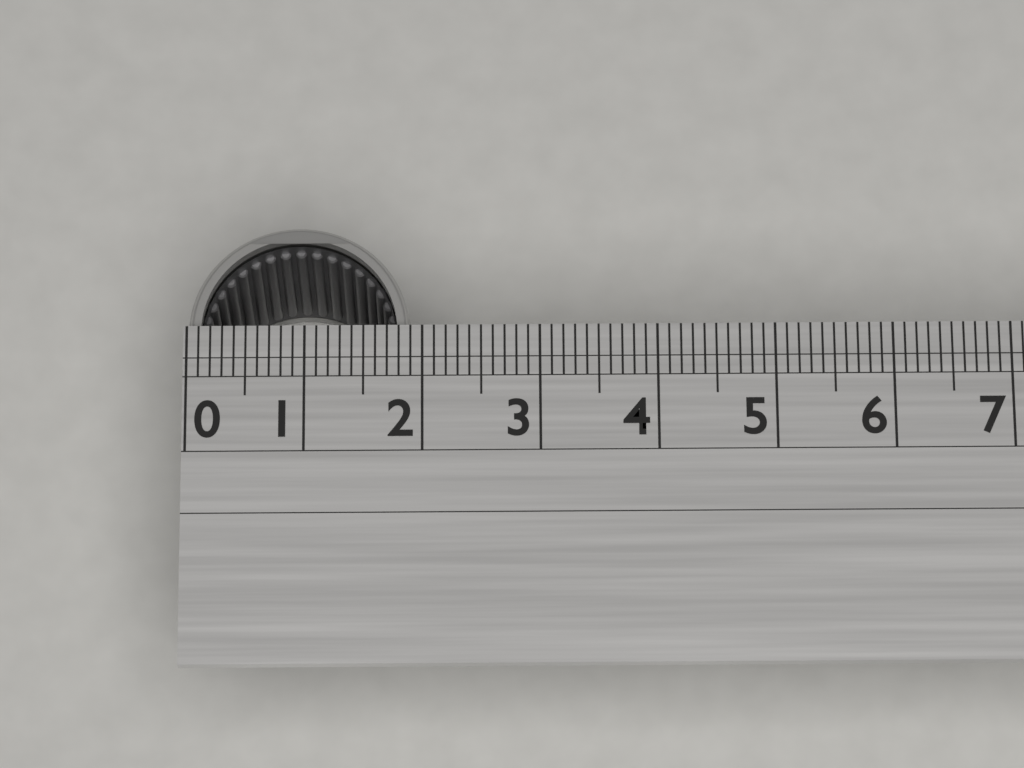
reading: 1.9 (no unit)
